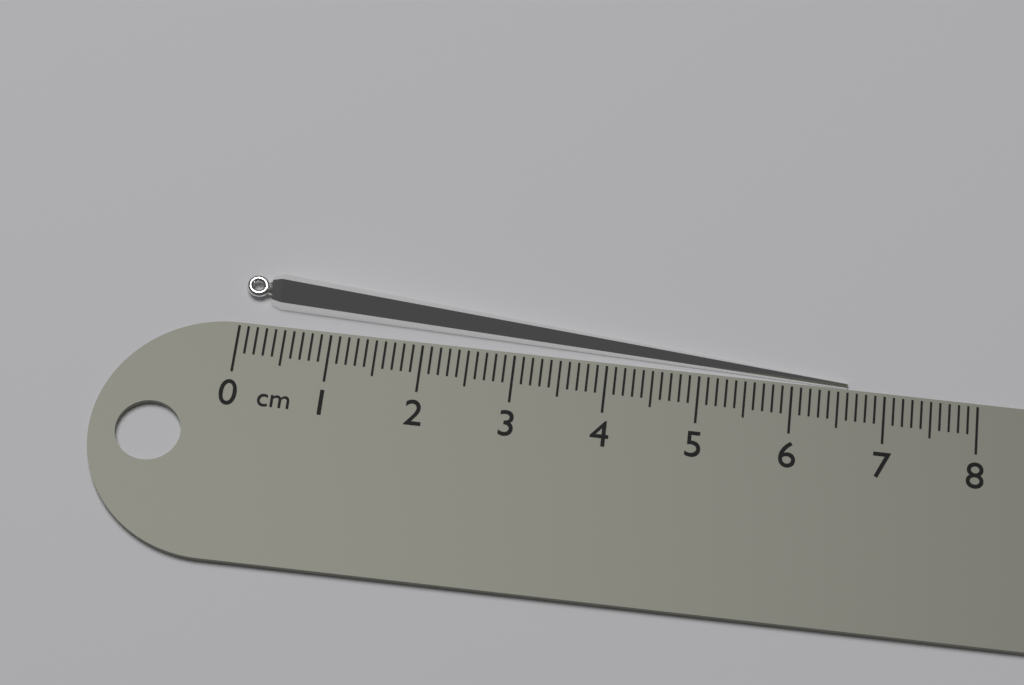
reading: 6.6 cm
